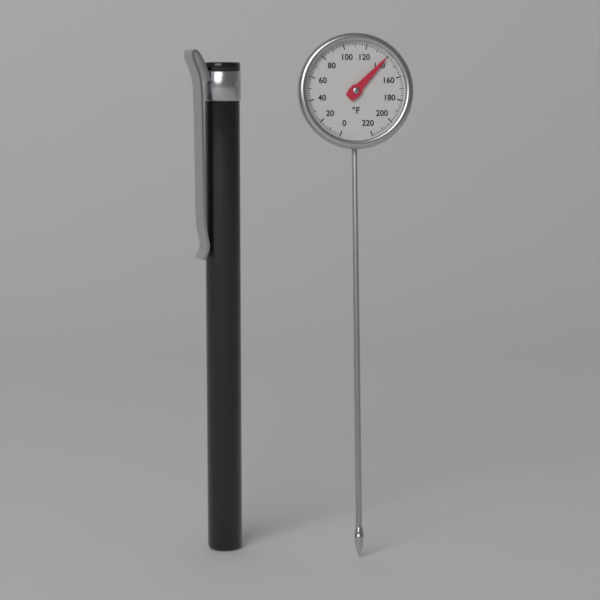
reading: 140 °F
